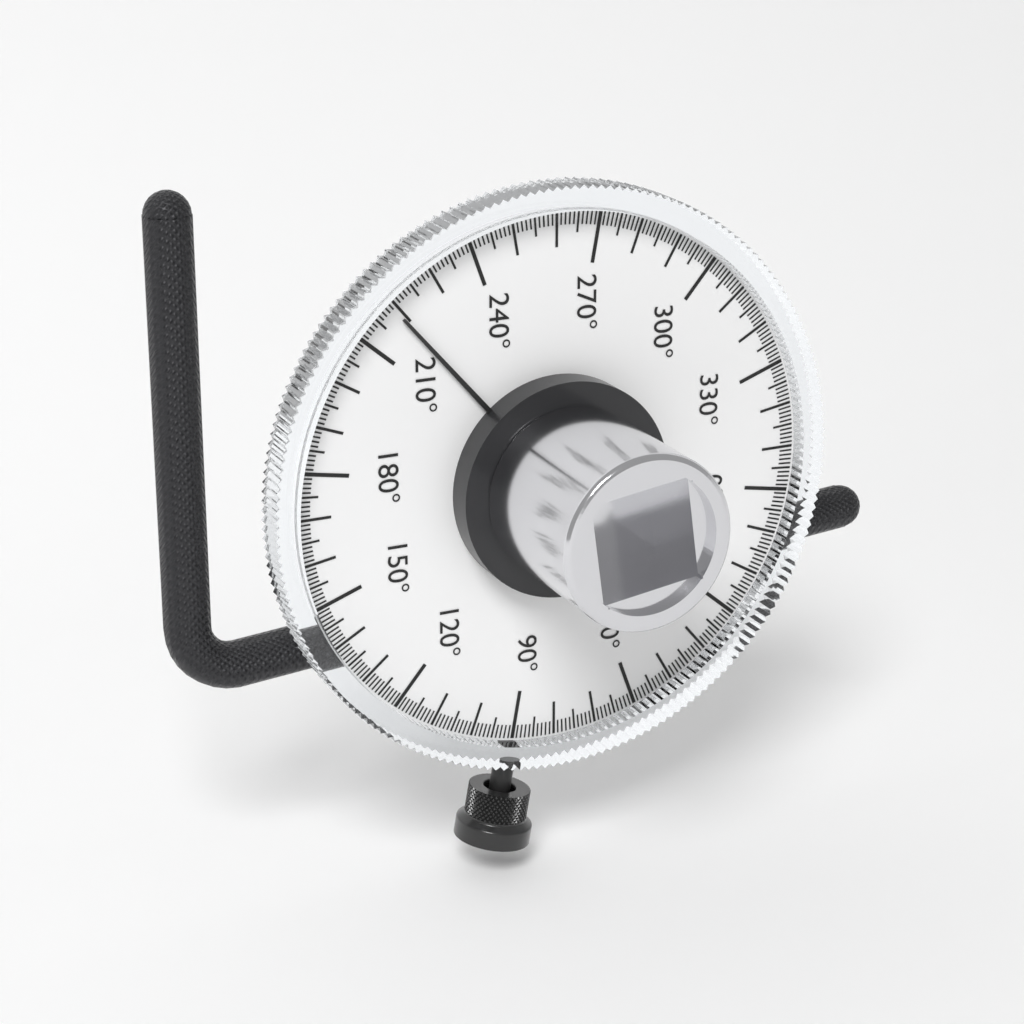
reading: 219 °
